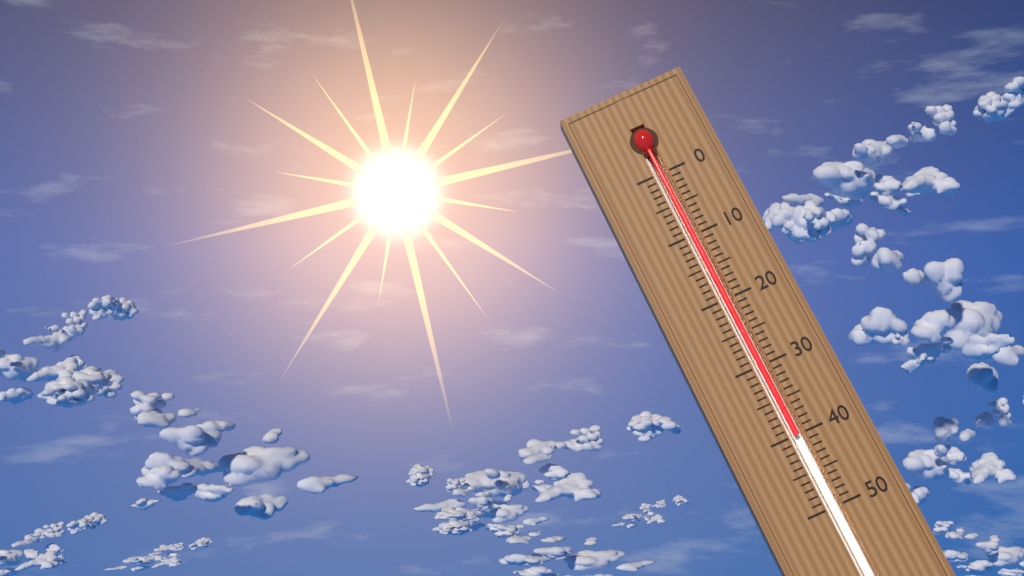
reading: 40 (no unit)
